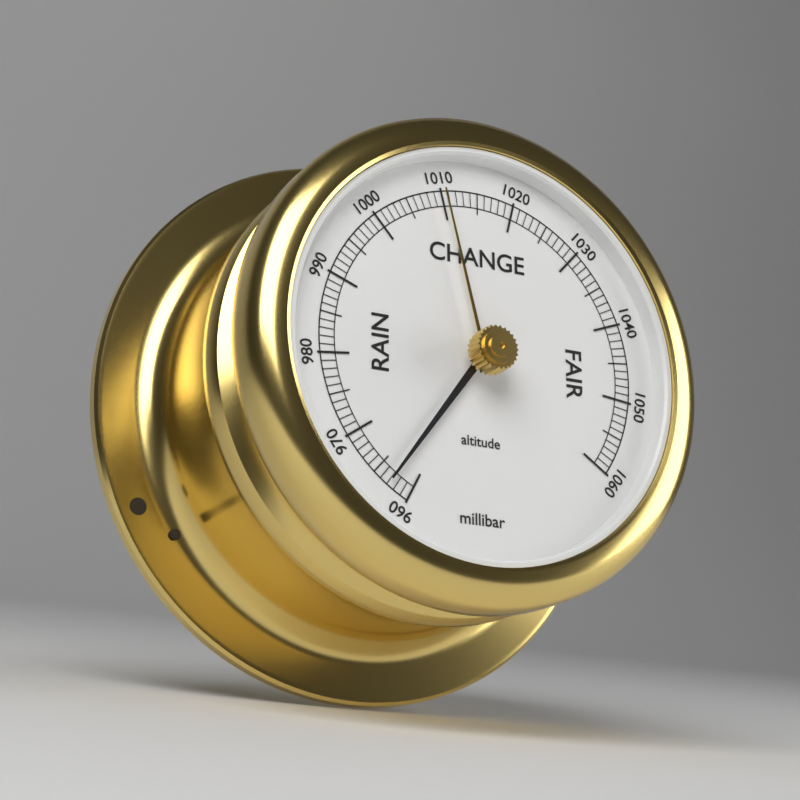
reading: 963 millibar
